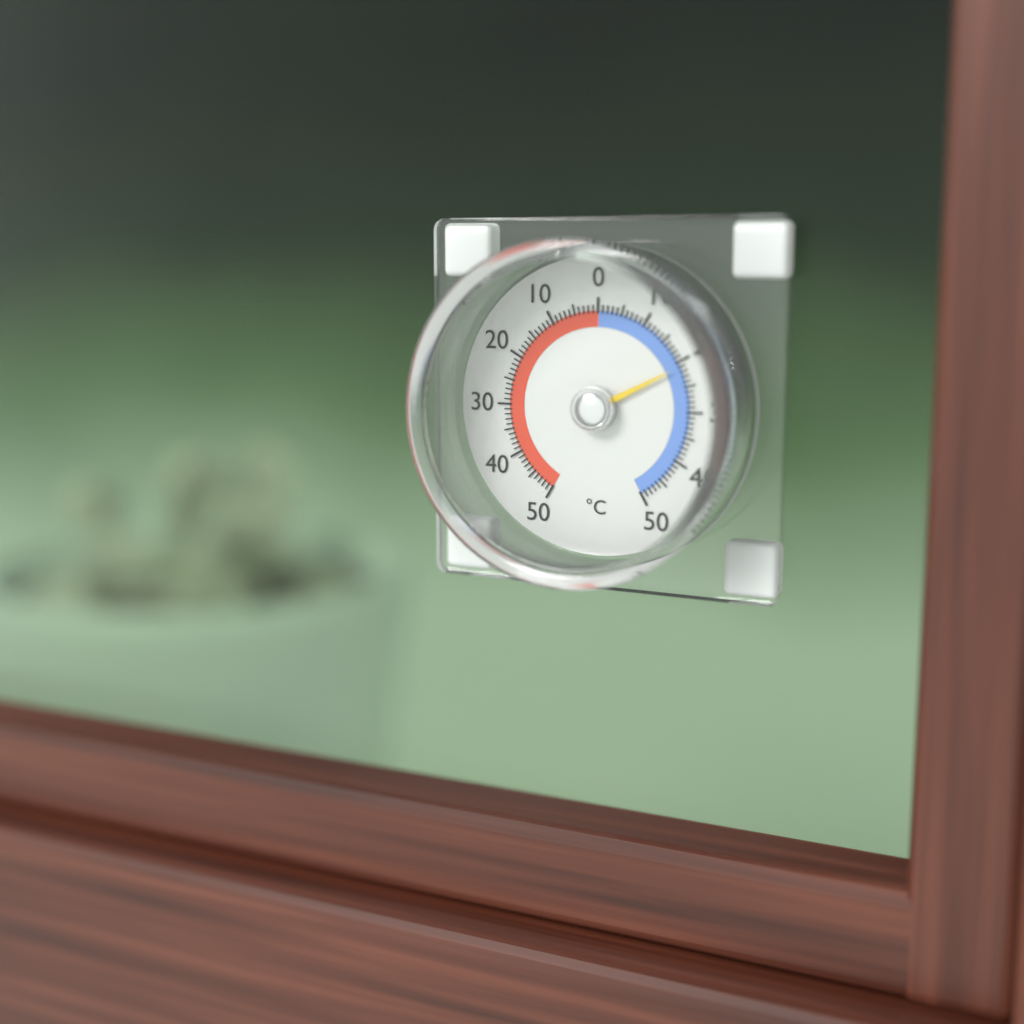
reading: -21 °C
